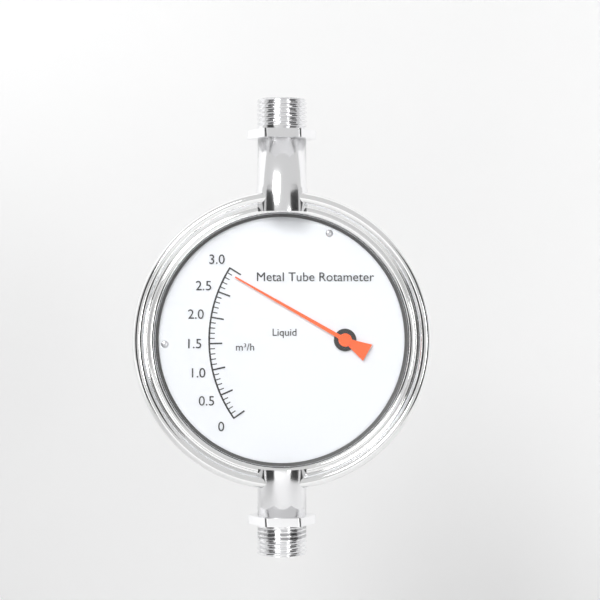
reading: 2.9 m³/h
